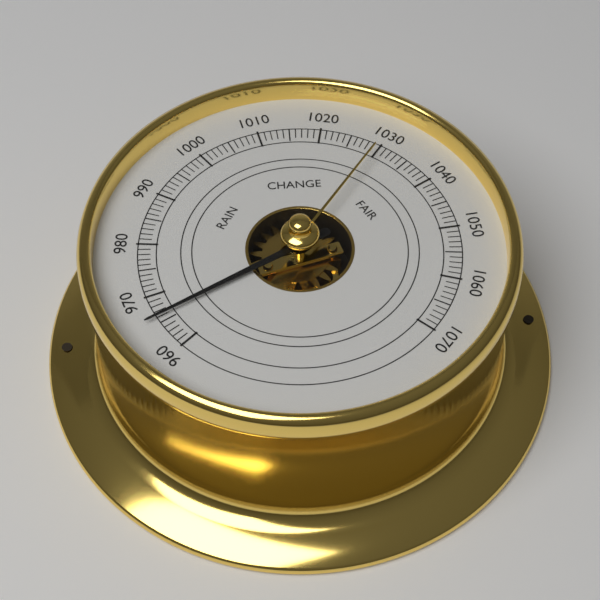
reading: 966 (no unit)
